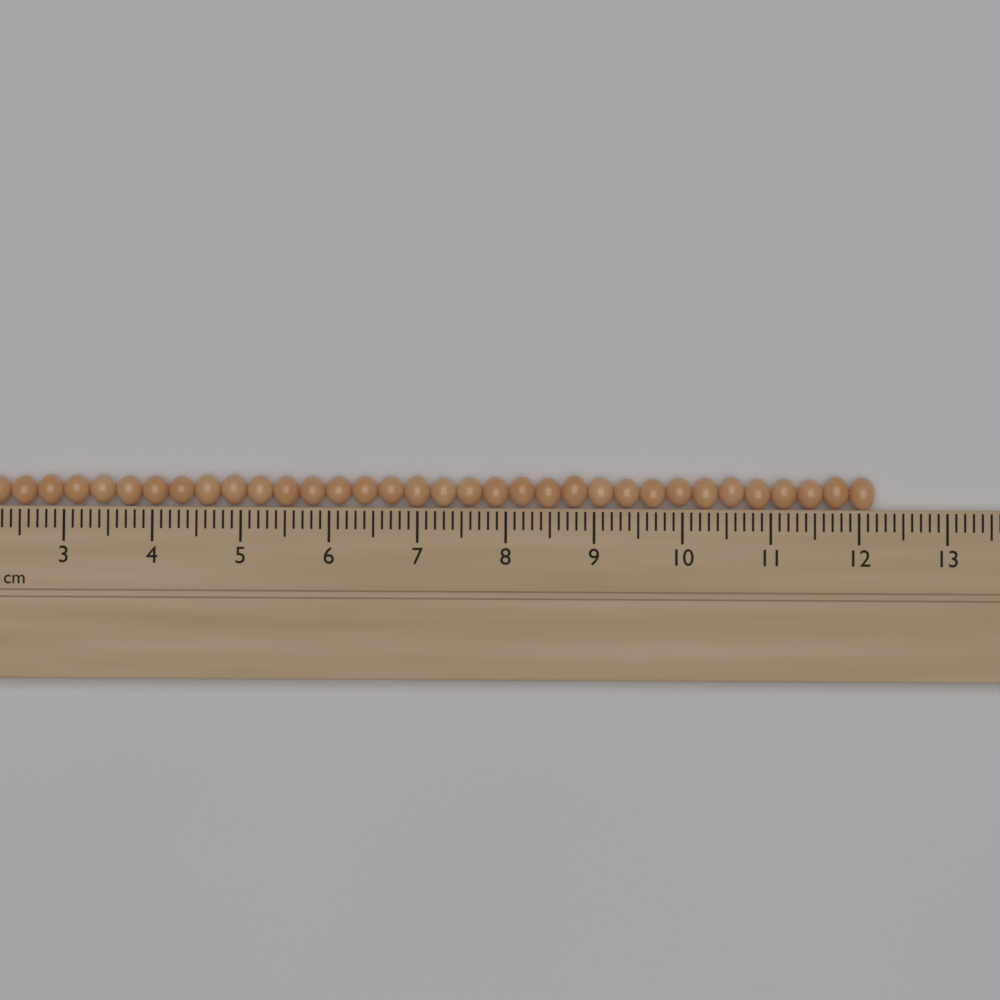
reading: 12.2 cm
